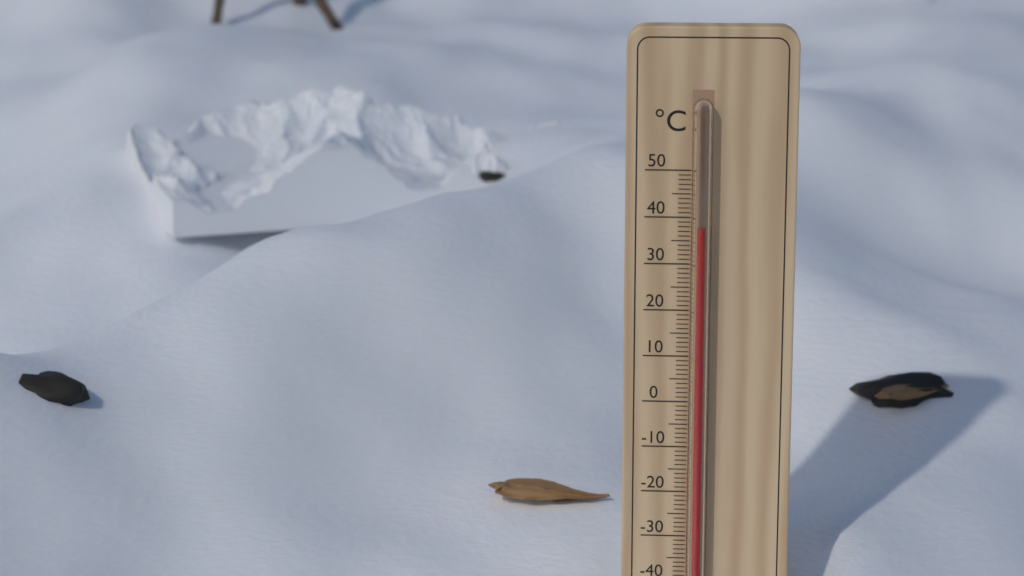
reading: 38 °C
